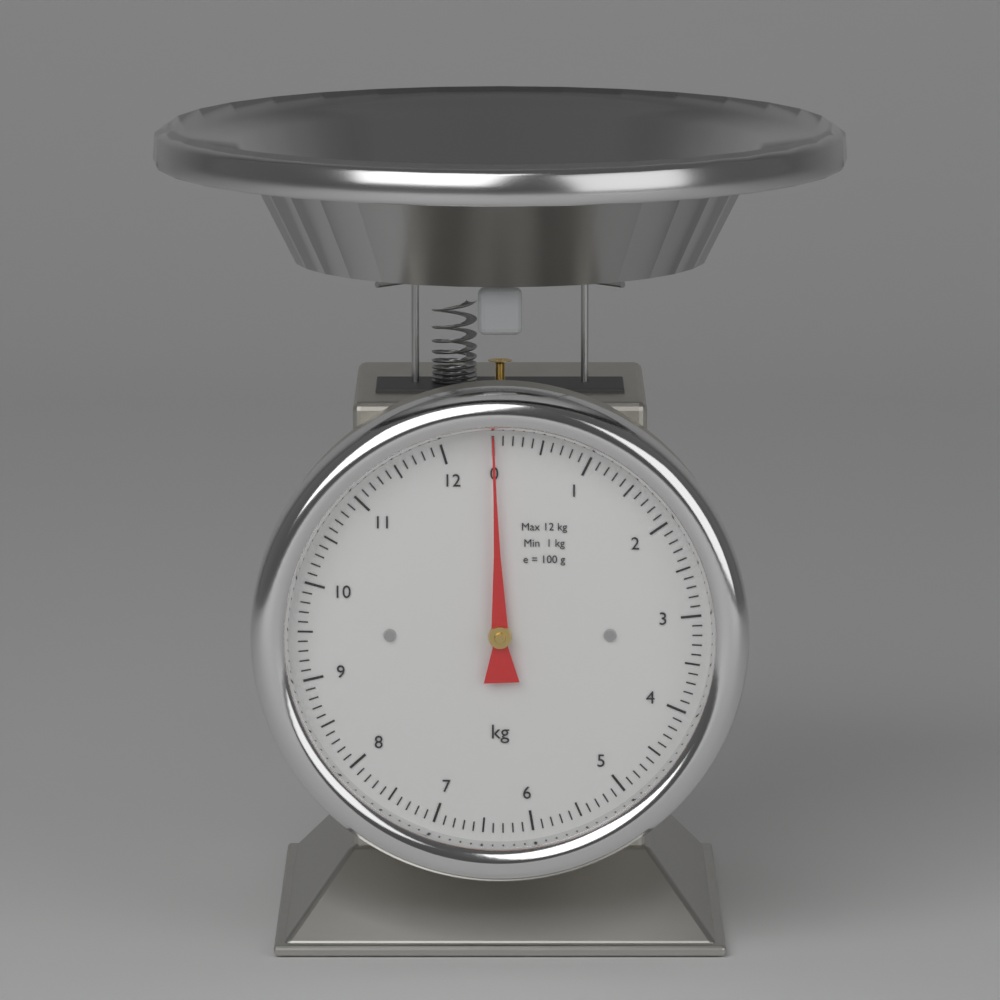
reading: 0.0 kg
